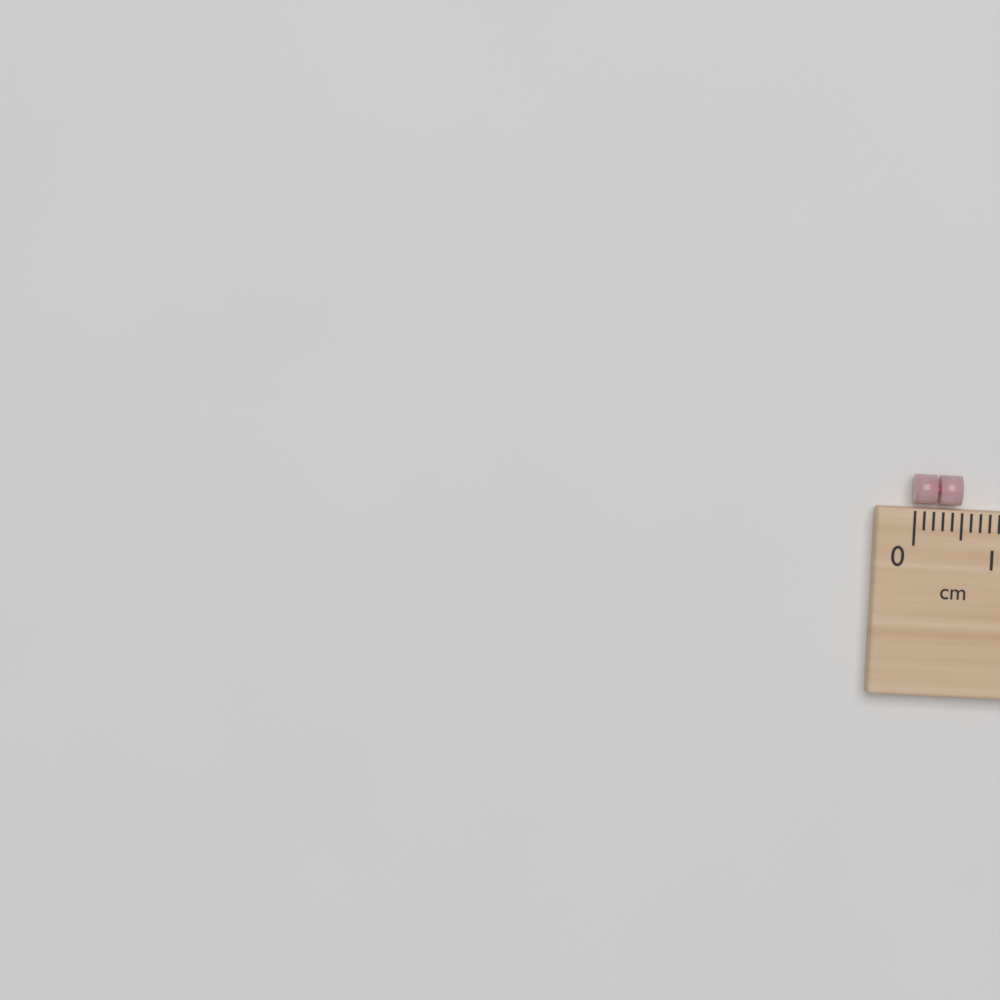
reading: 0.5 cm
